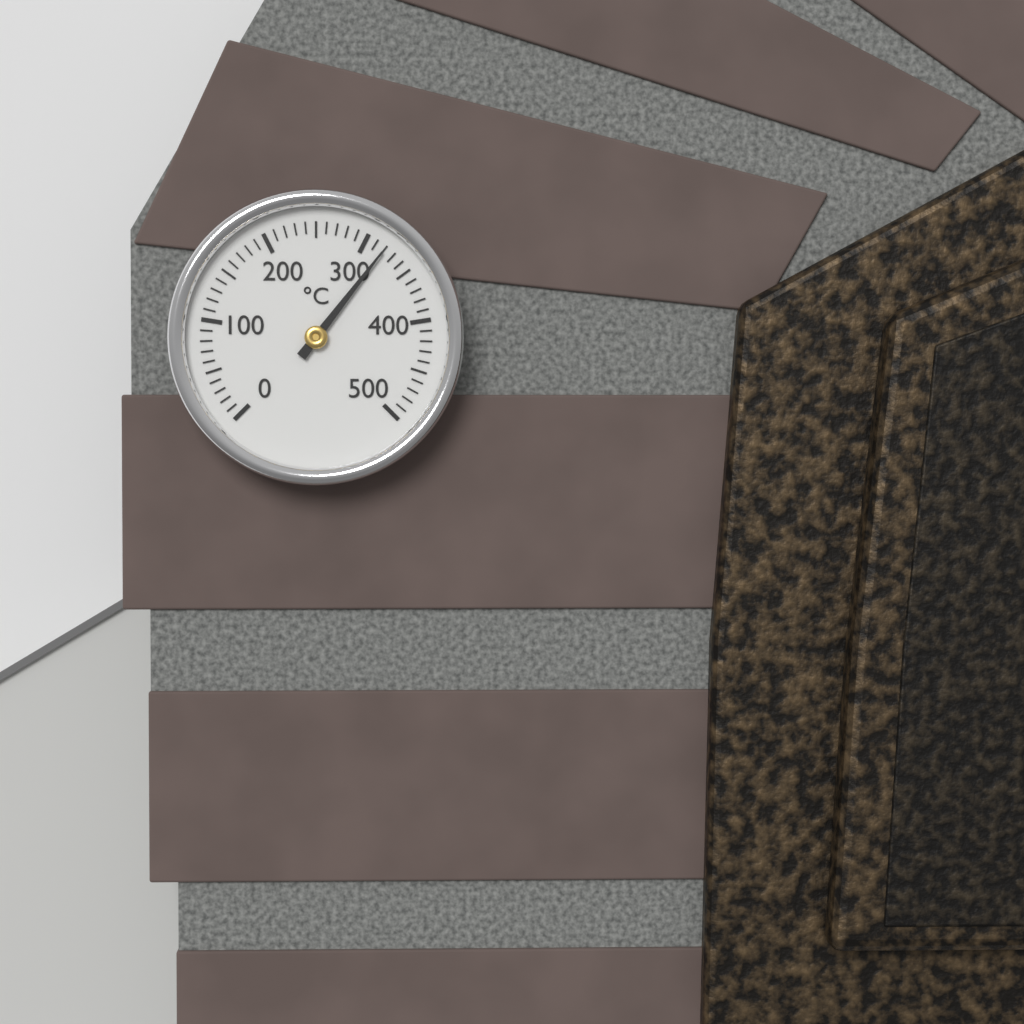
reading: 320 °C
